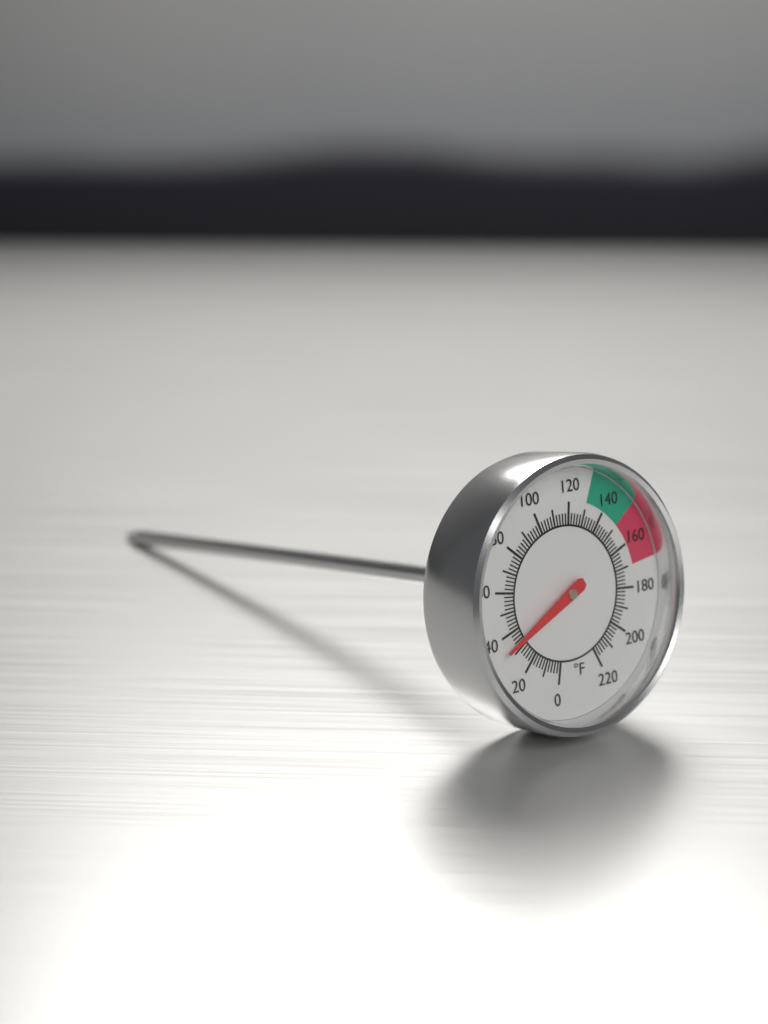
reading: 34 °F
